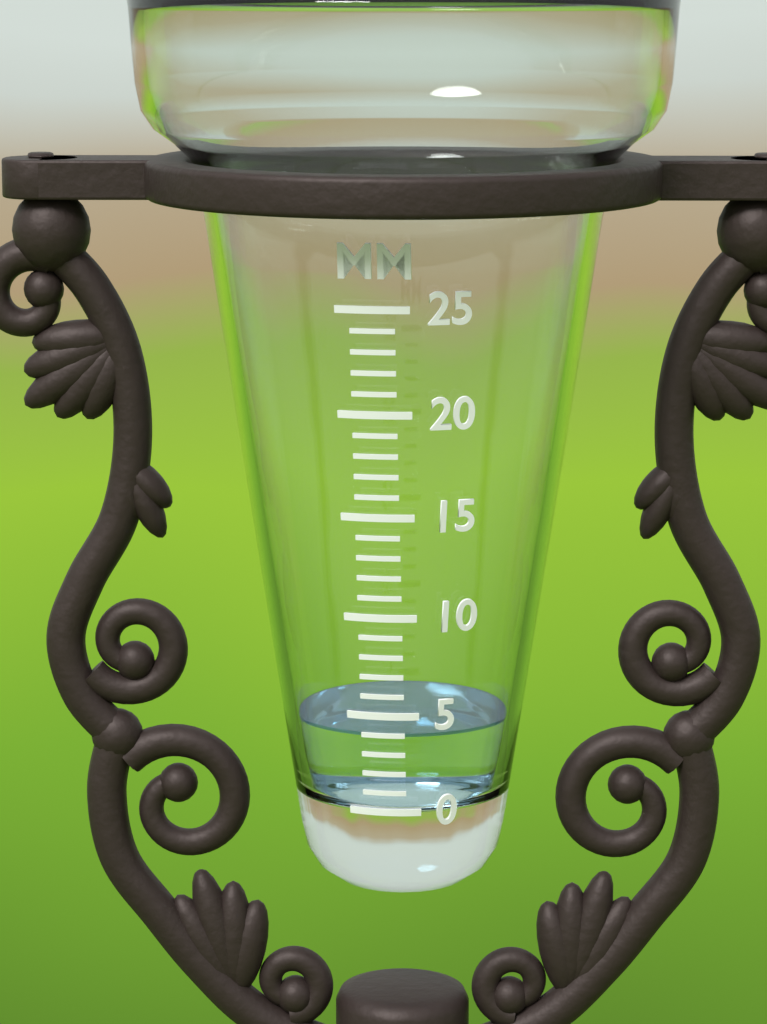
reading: 4 mm
